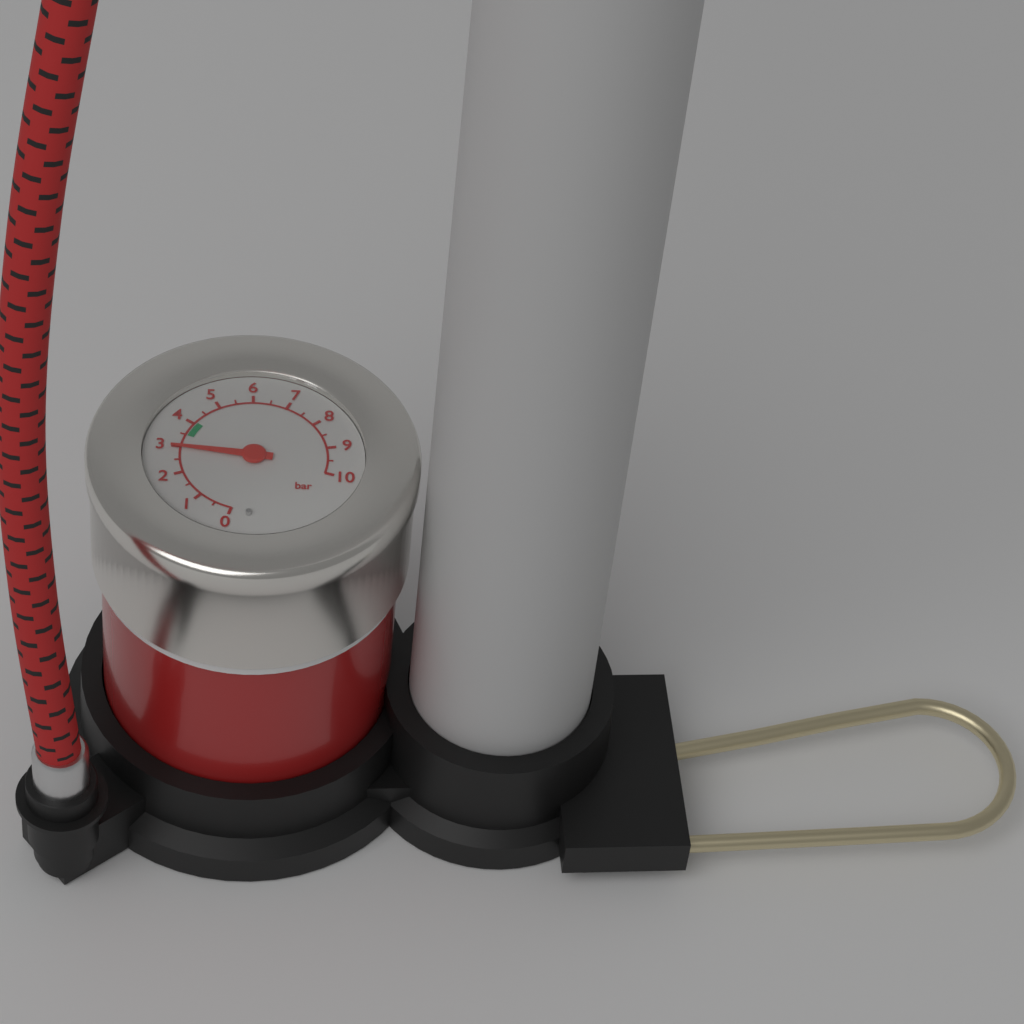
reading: 3.0 bar
